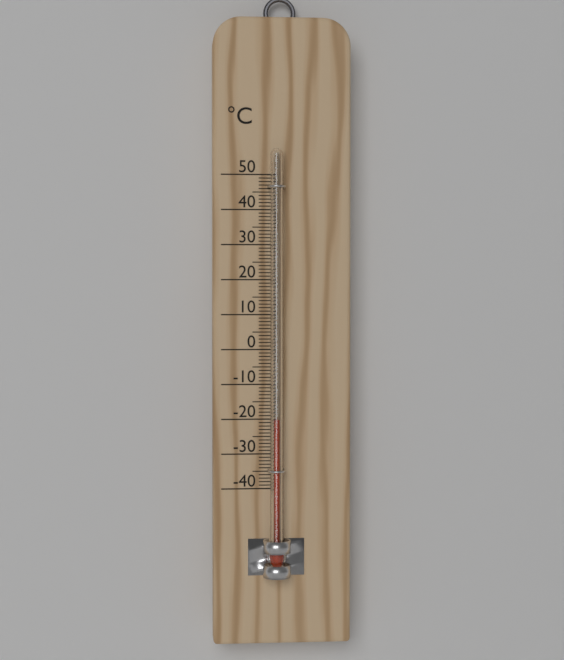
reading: -20 °C
